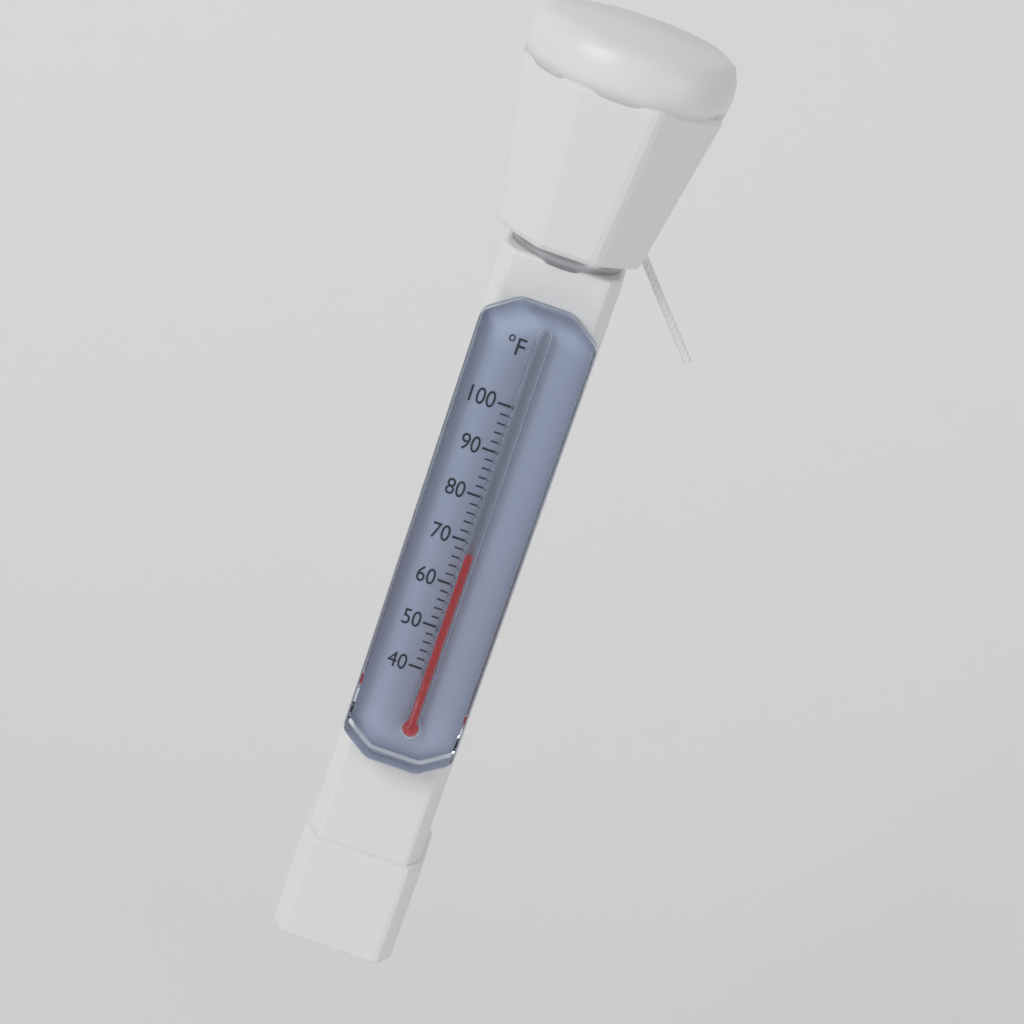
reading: 68 °F
